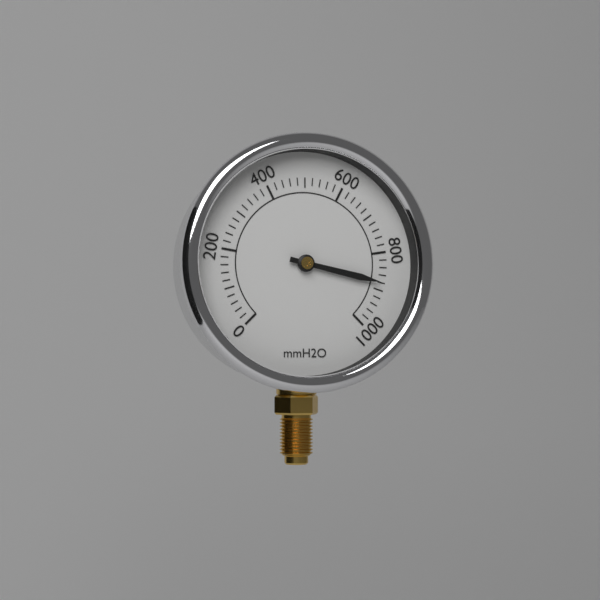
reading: 880 mmH2O
